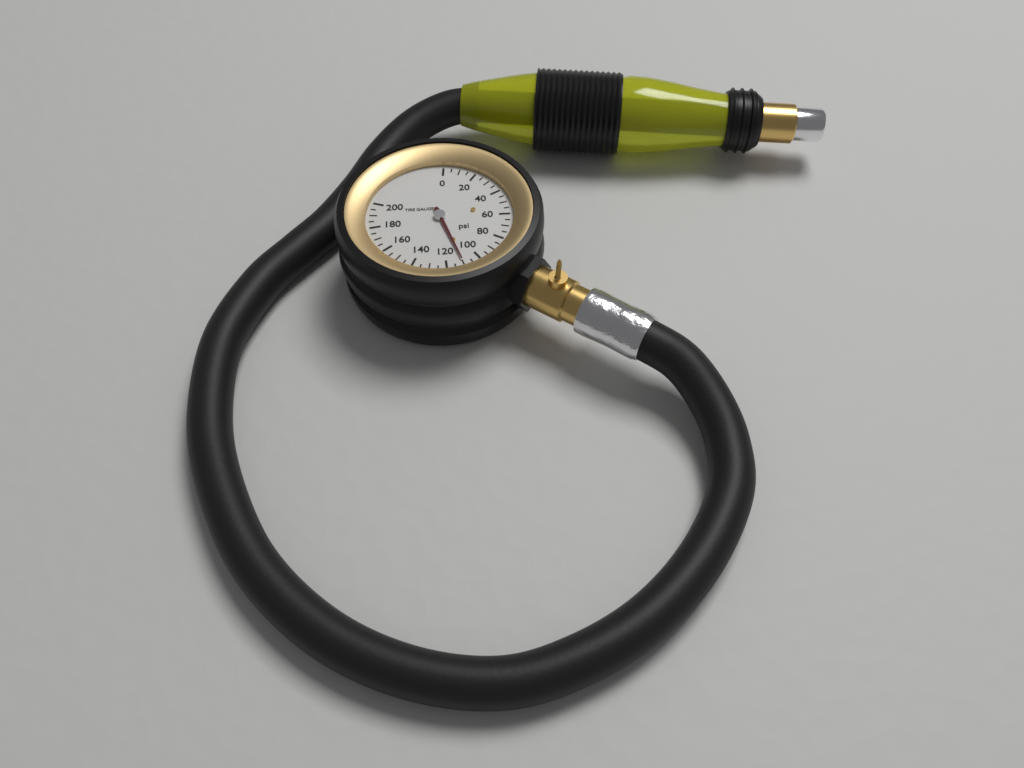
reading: 110 psi
